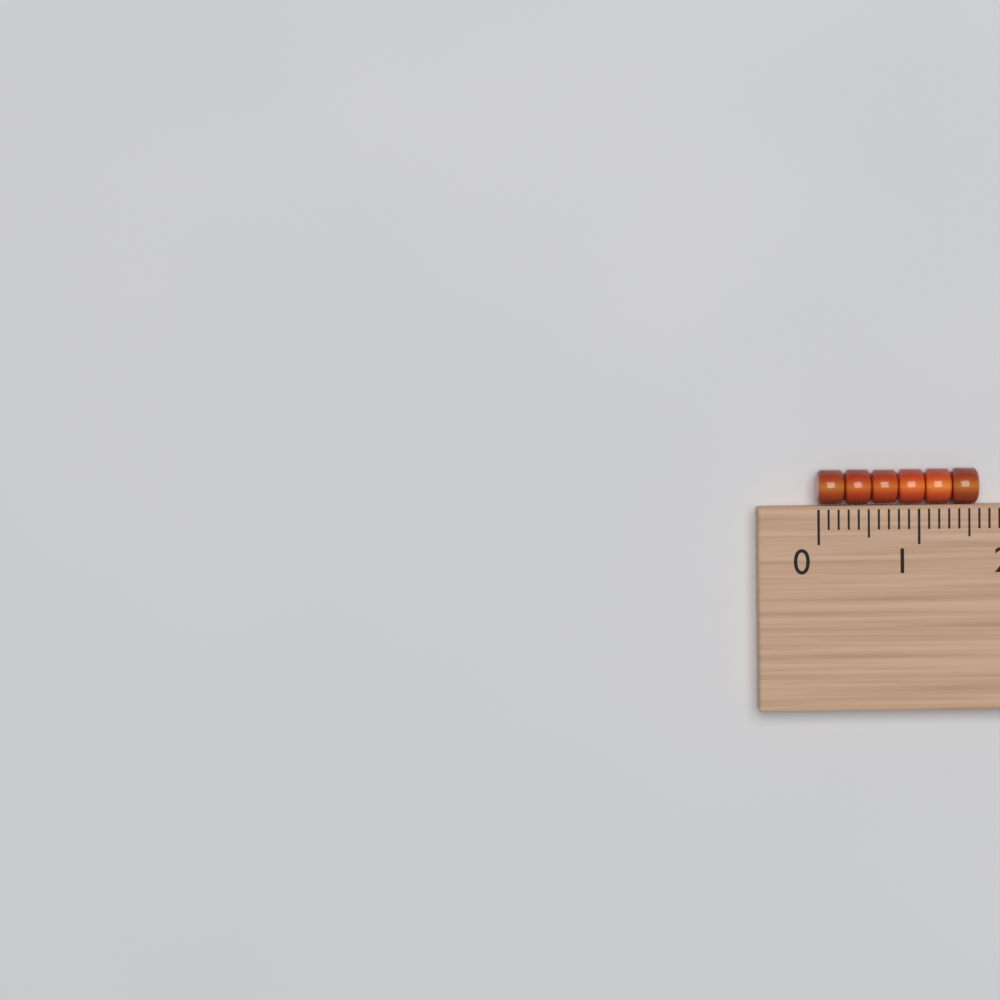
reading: 1.6 (no unit)
